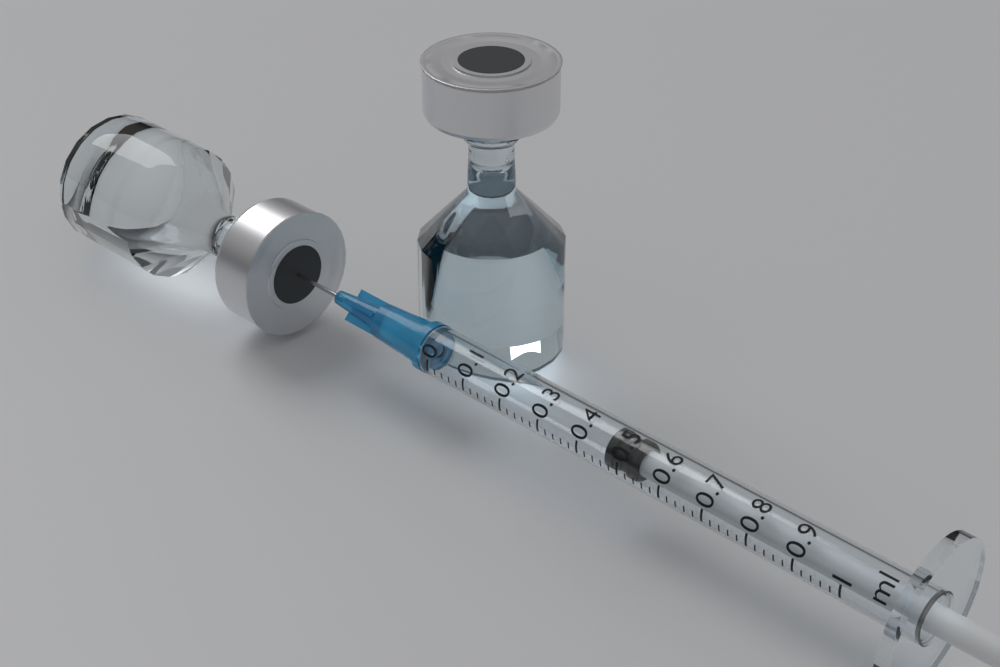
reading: 0.46 ml
